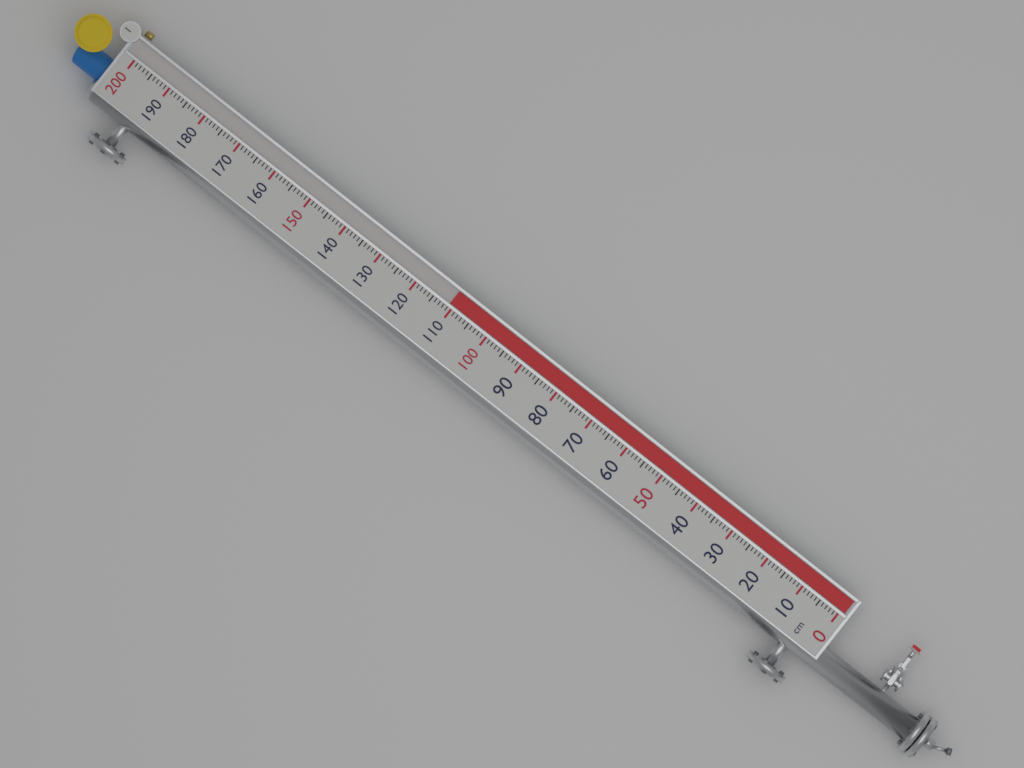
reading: 111 cm
